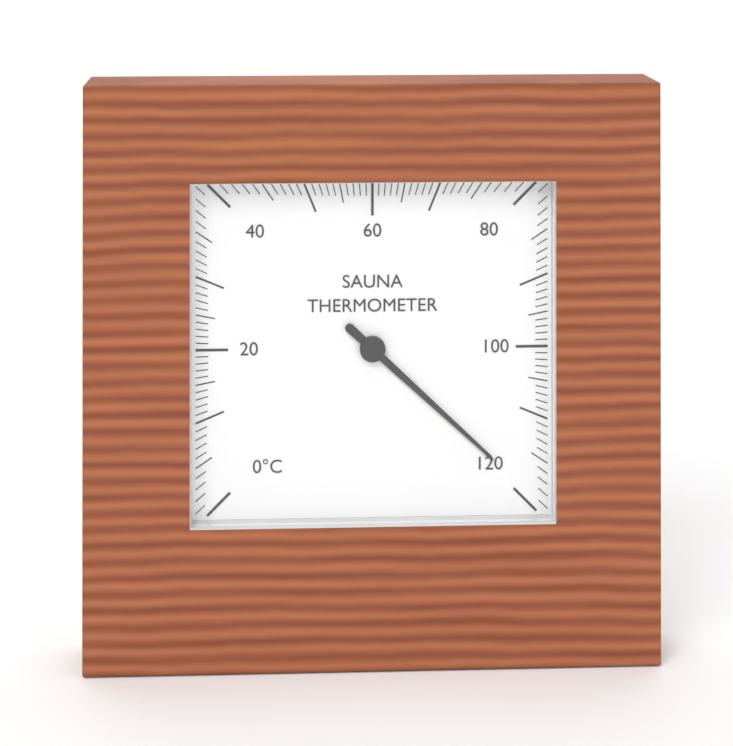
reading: 119 °C
